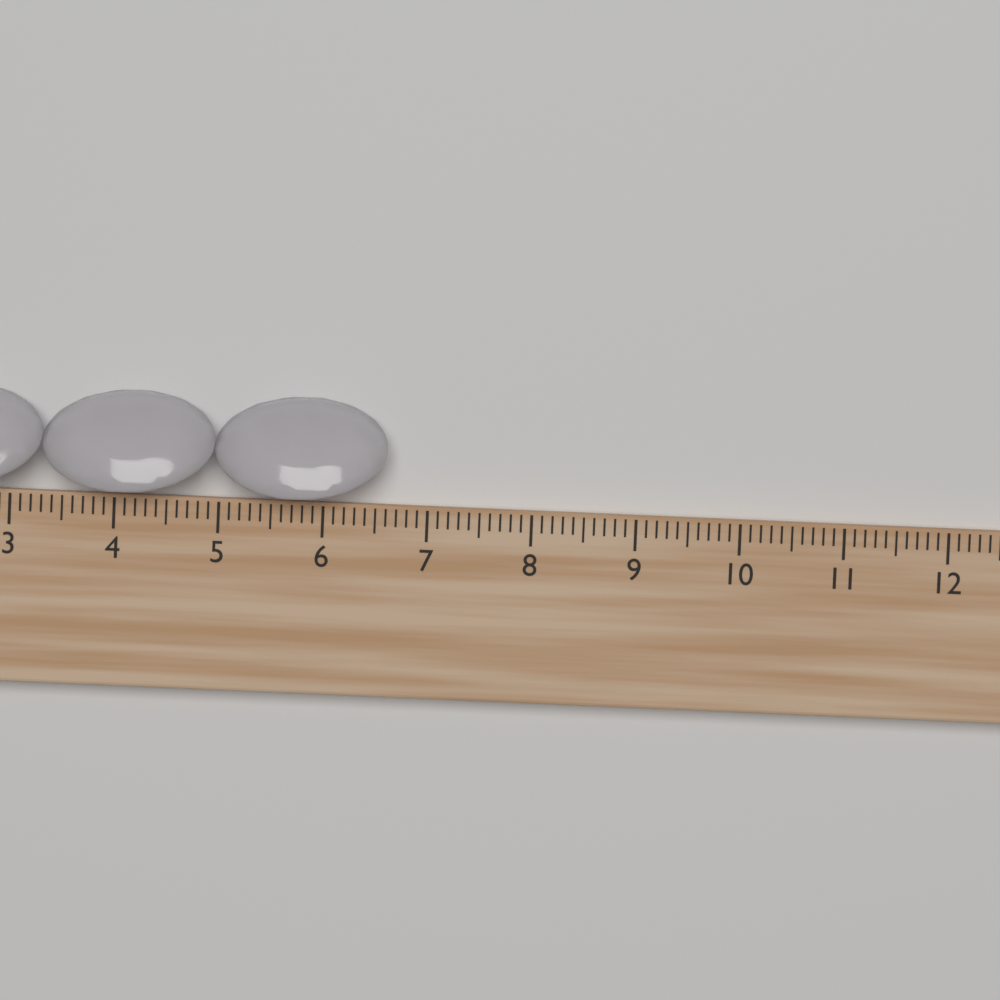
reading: 6.6 cm
